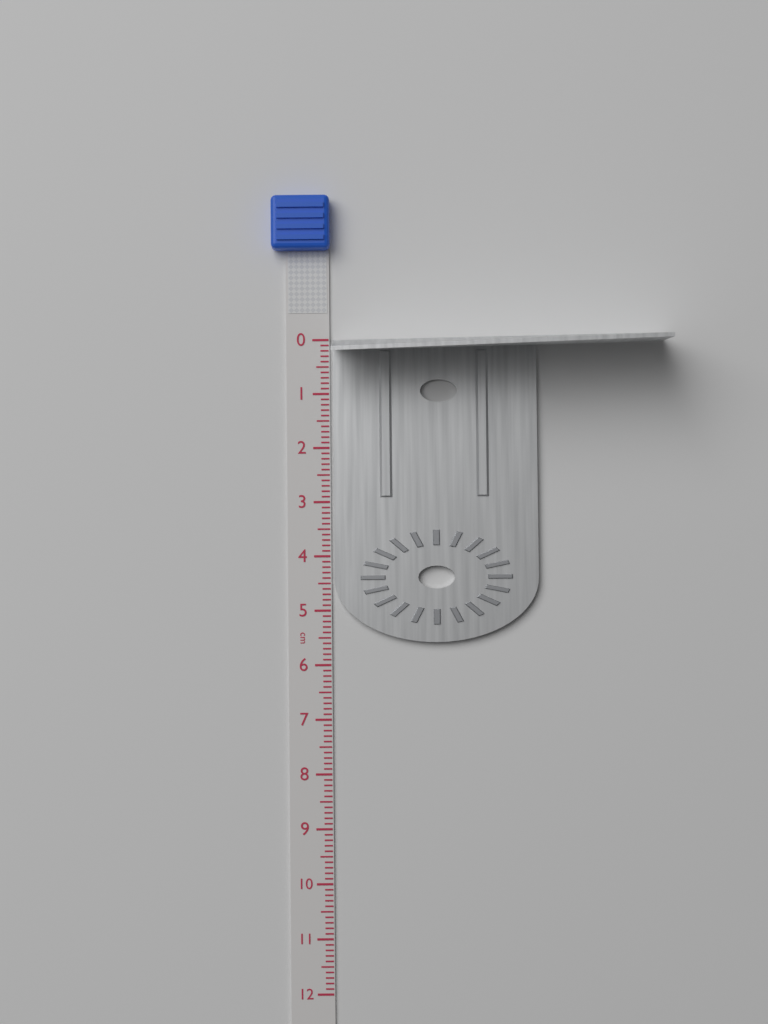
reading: 5.6 cm
